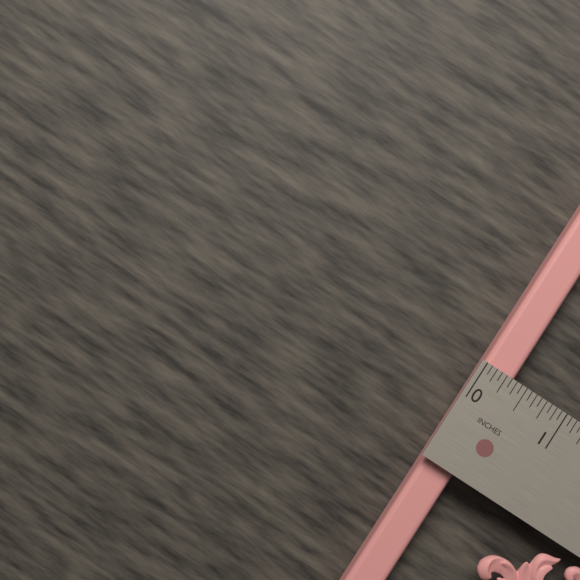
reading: 0.3750 in
